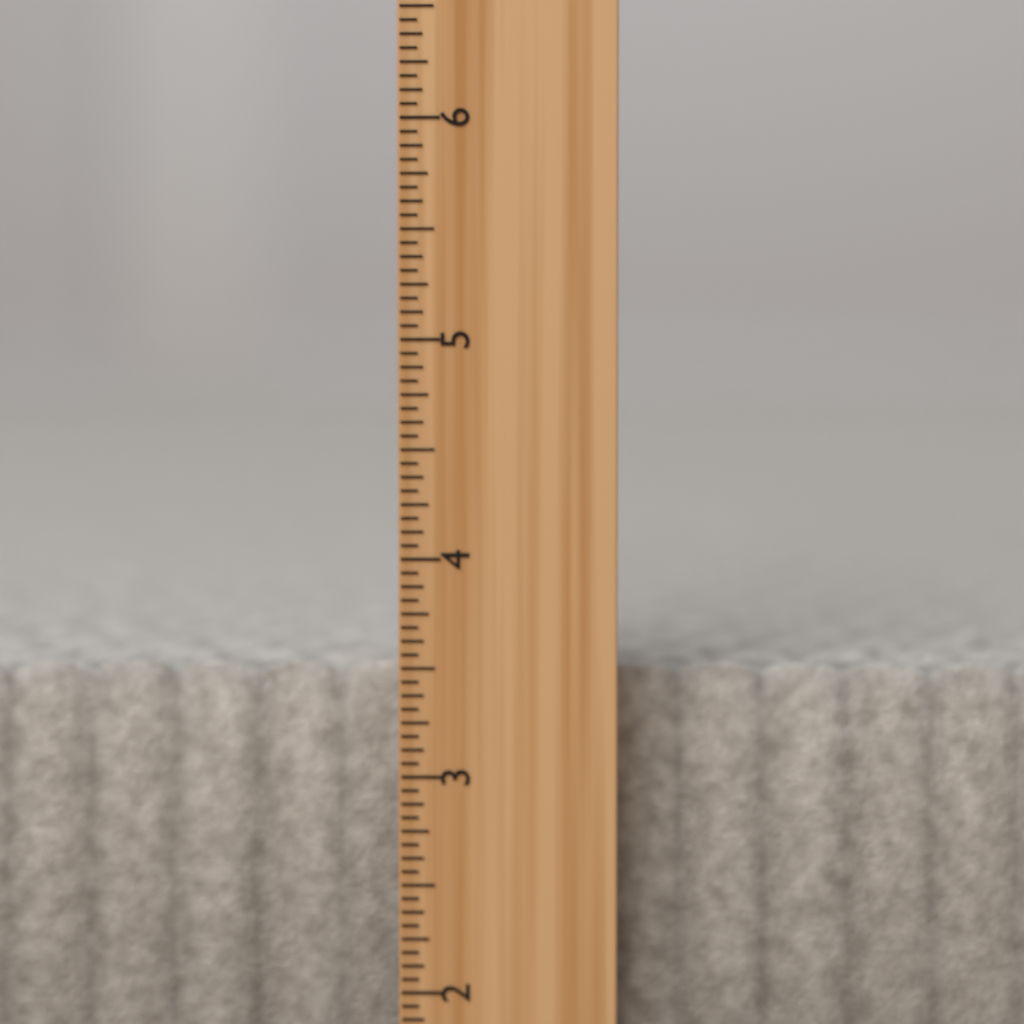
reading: 3.5000 inch
